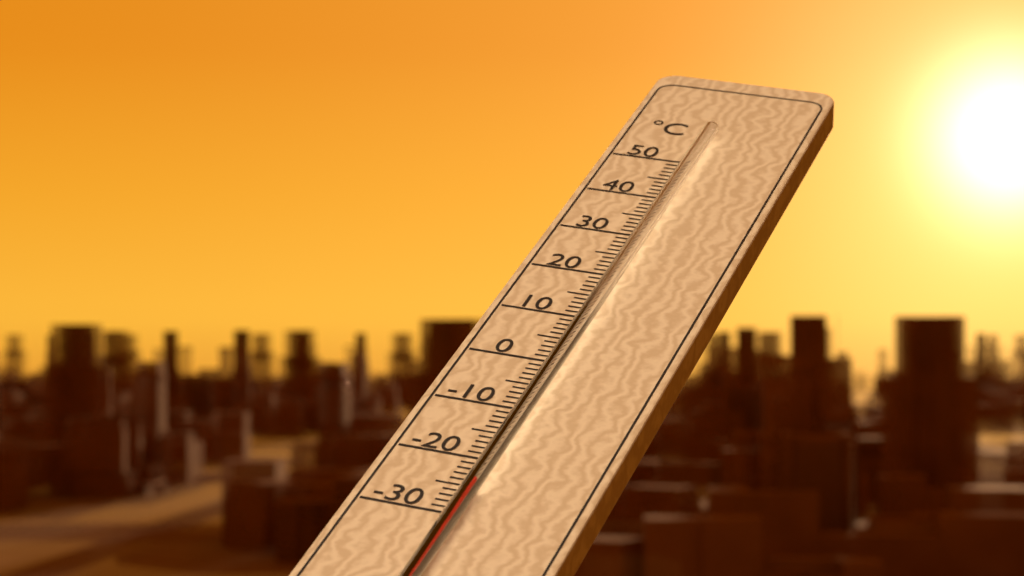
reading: -26 °C
